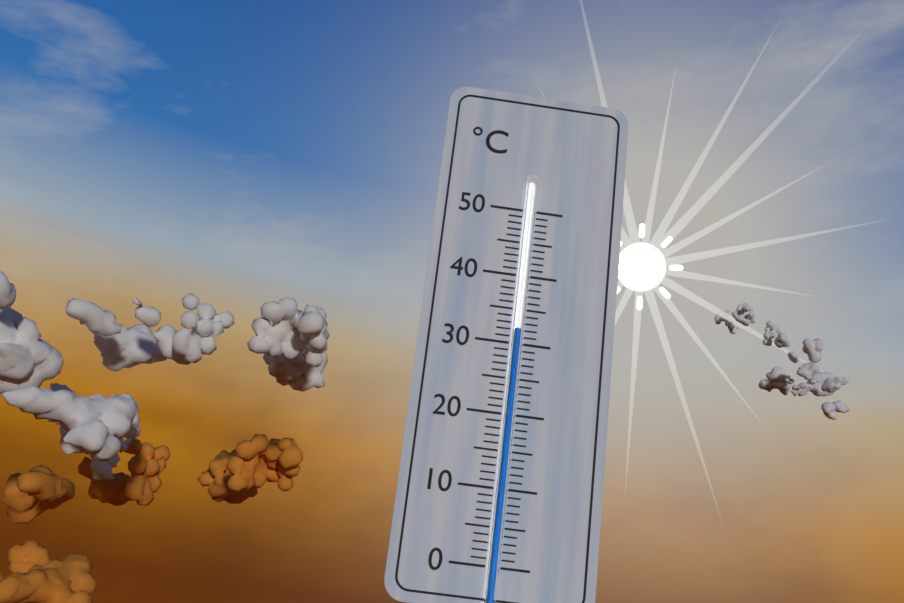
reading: 32 °C
